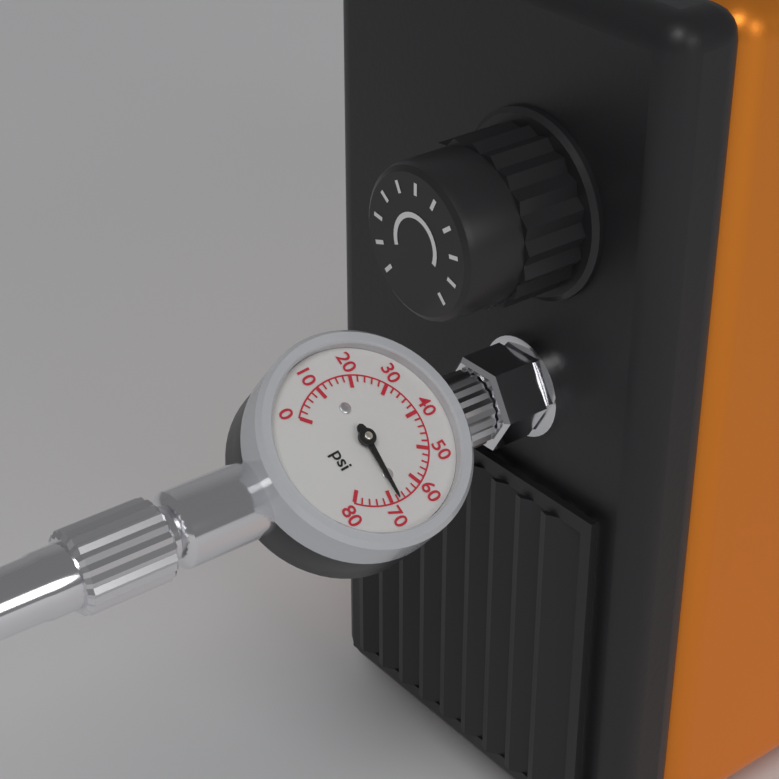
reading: 68 psi
